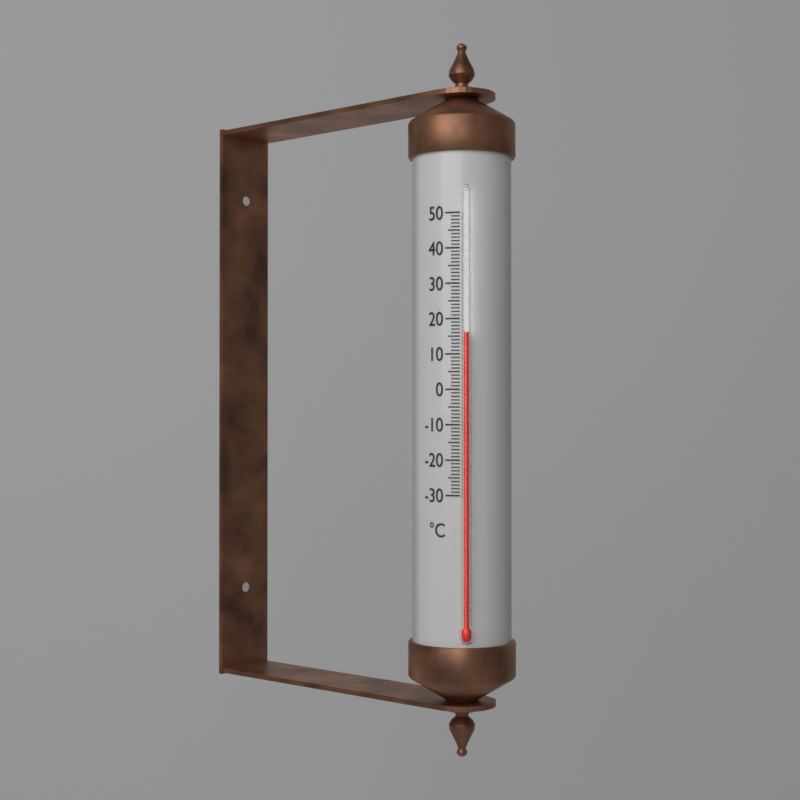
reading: 16 °C
